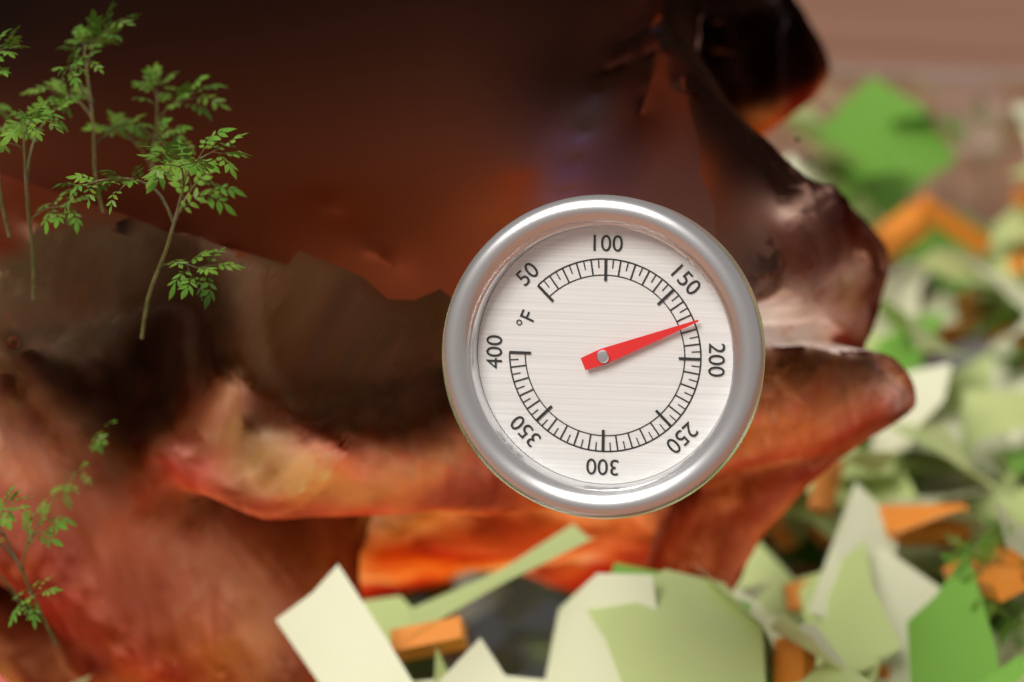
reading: 175 °F
